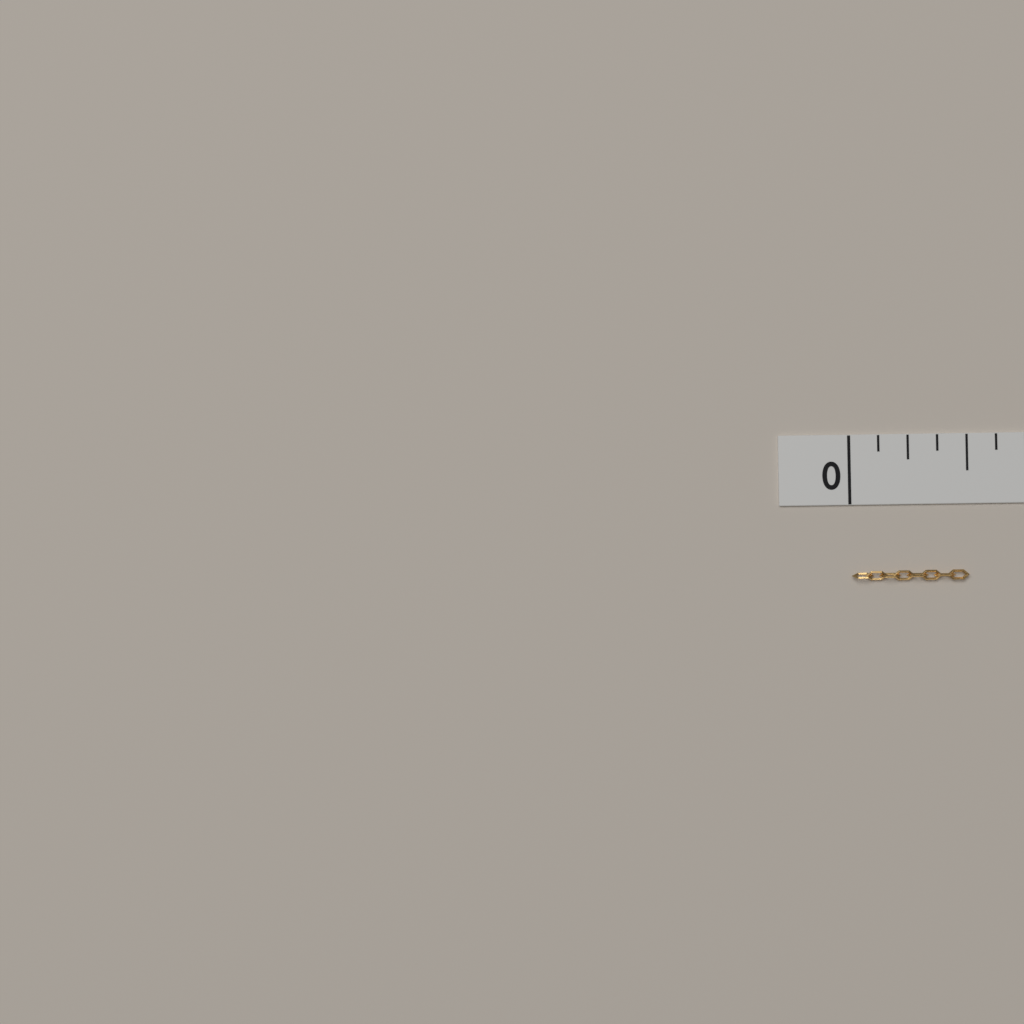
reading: 0.500 in
